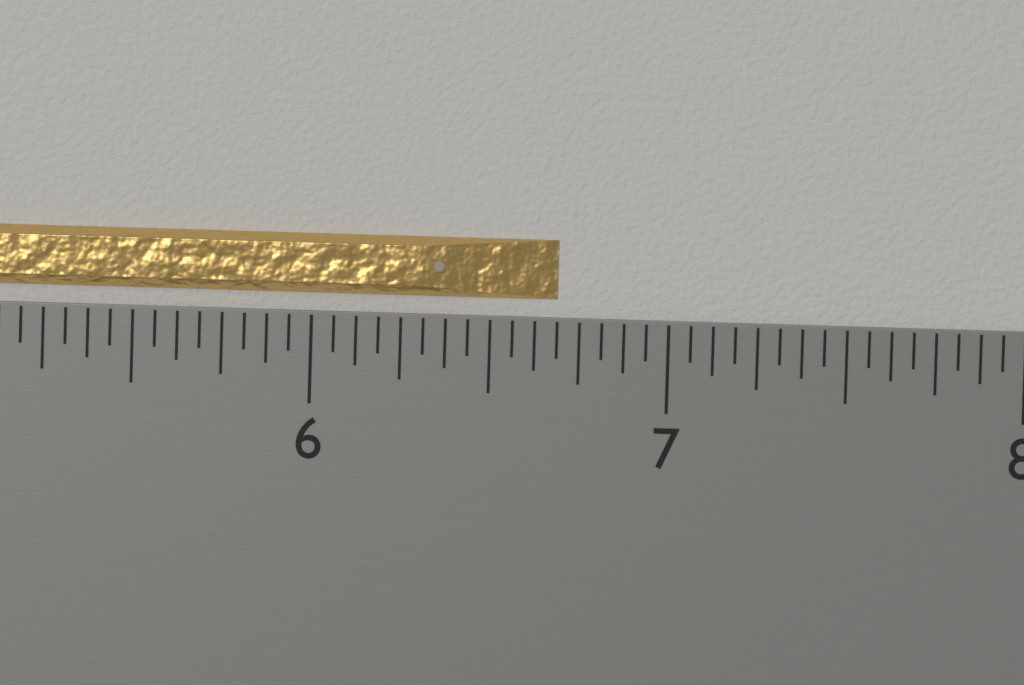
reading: 6.6875 inch
